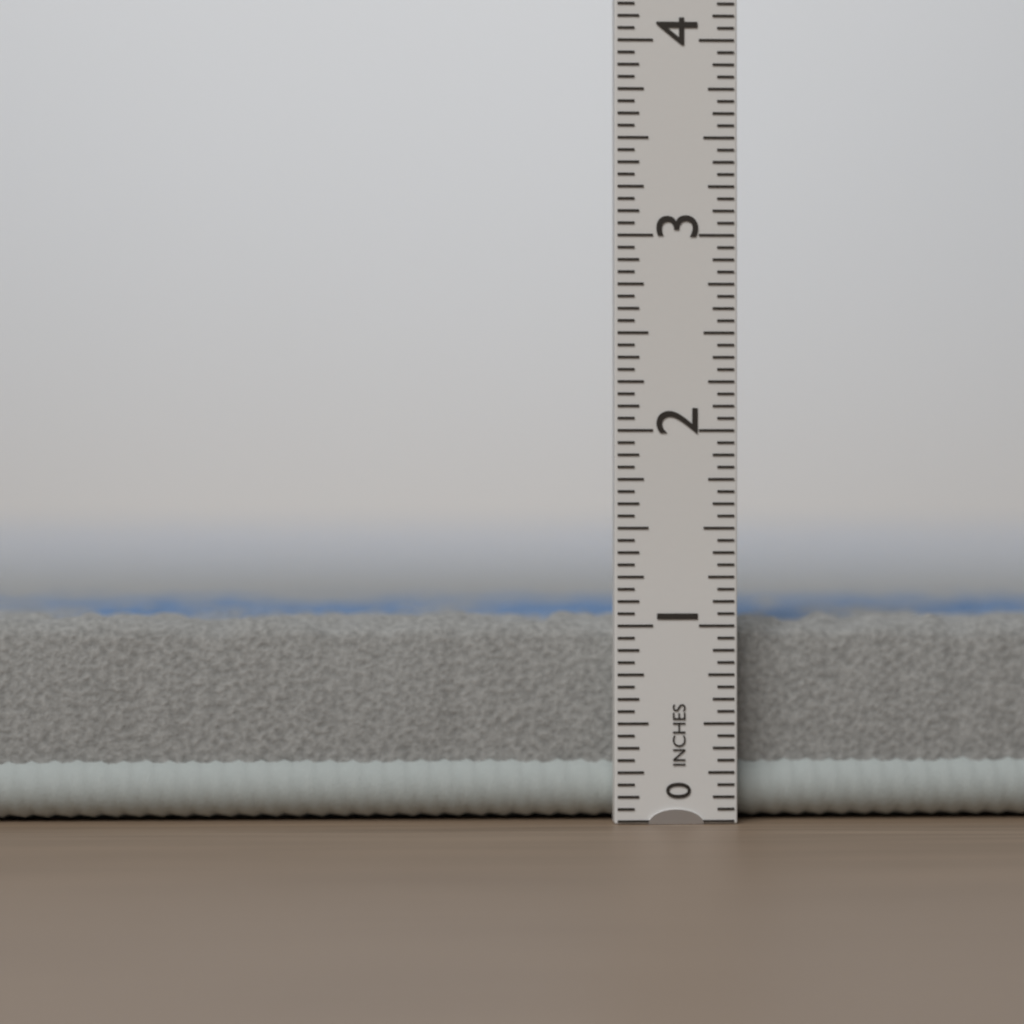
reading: 1.0625 in
